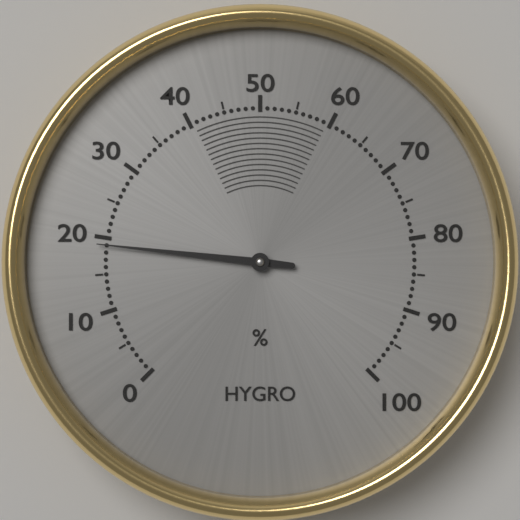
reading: 19 %
